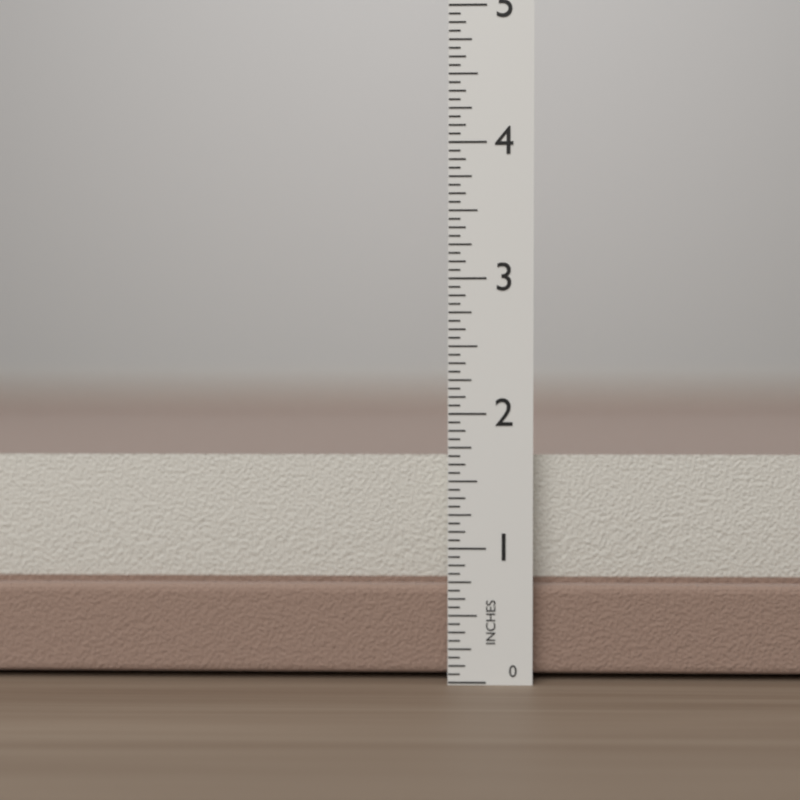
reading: 1.6875 in
